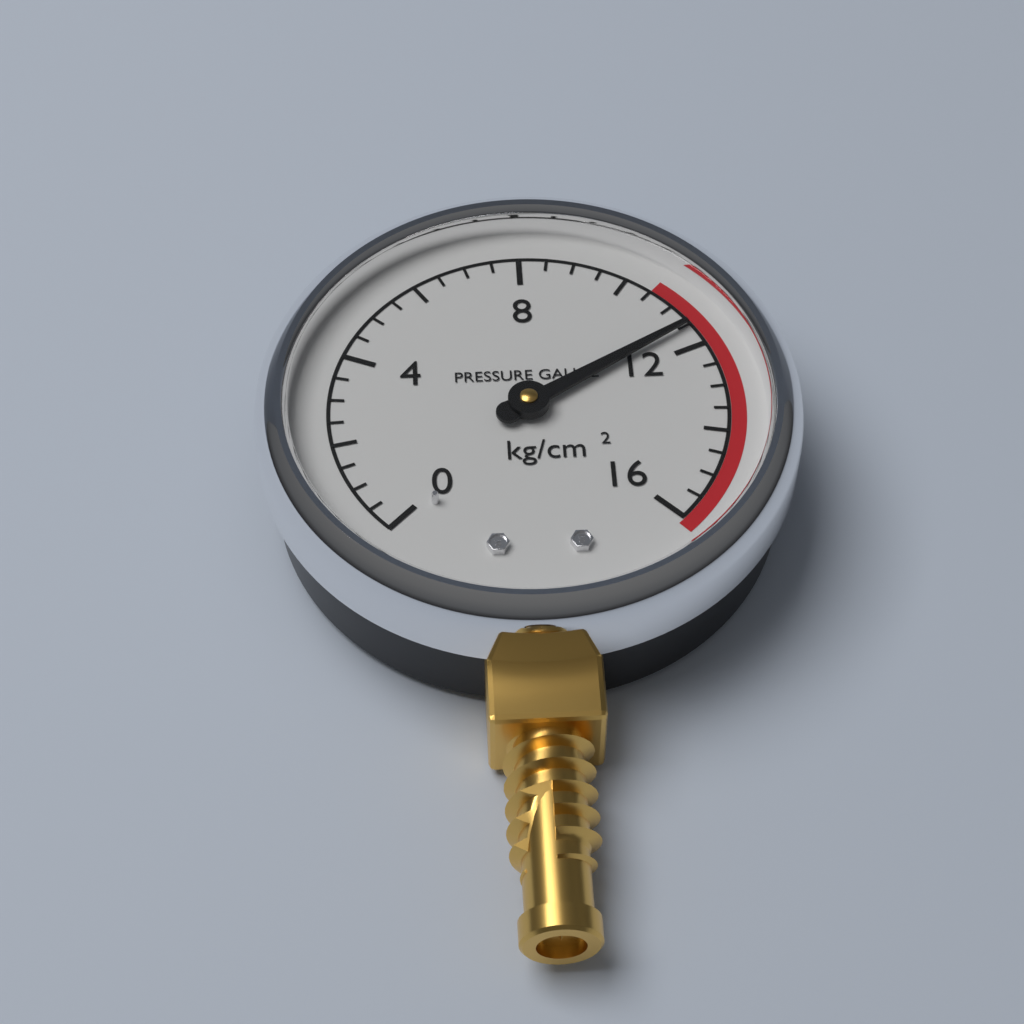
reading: 11.5 kg/cm²
